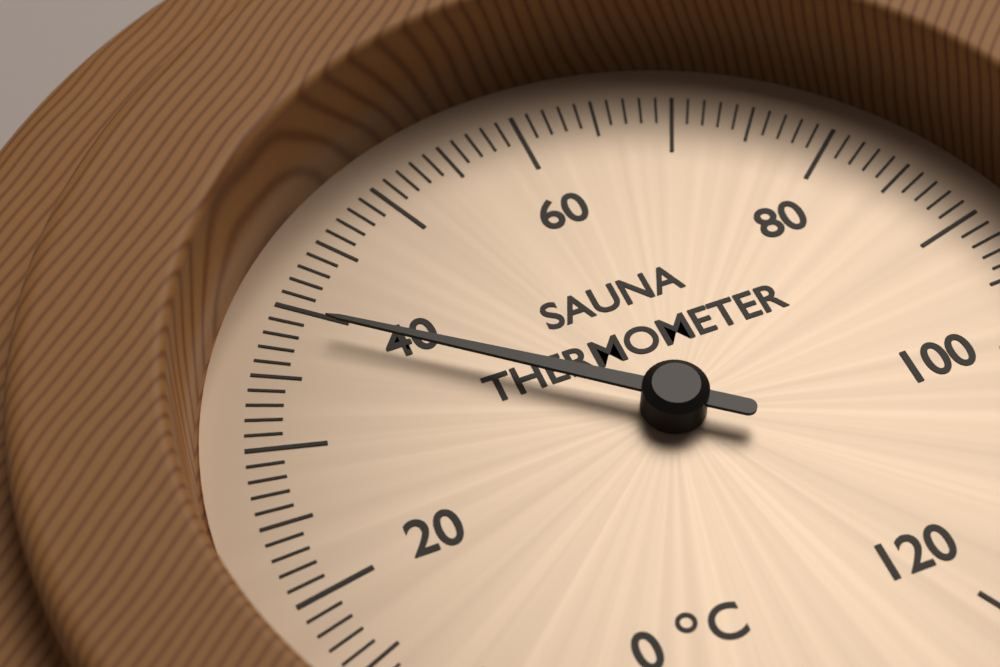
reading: 39 °C
